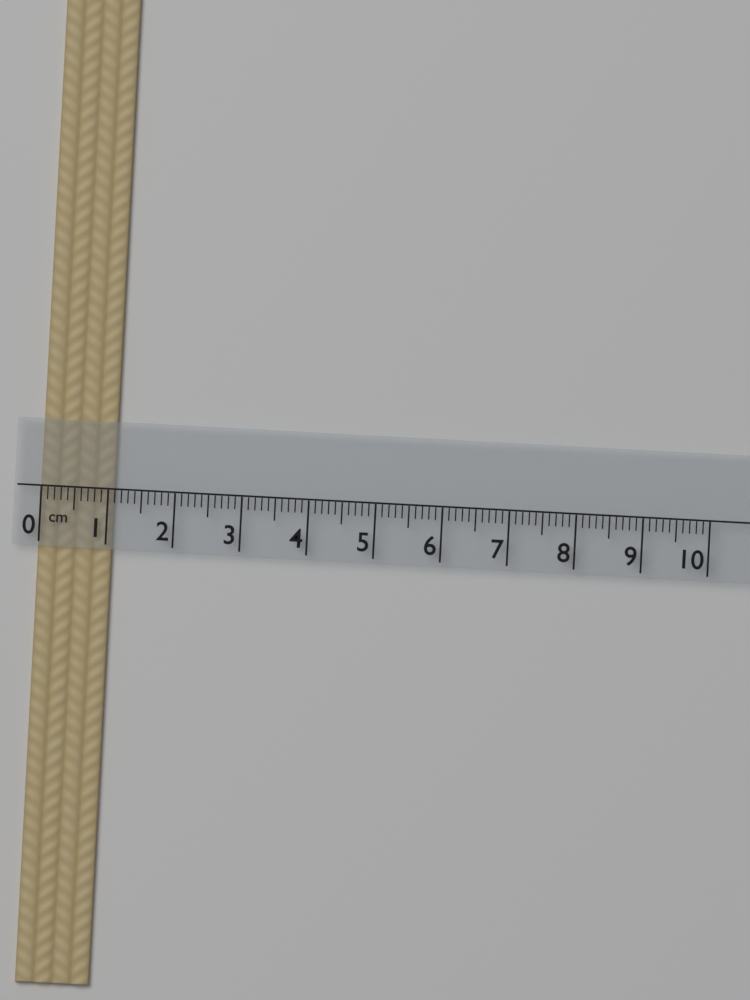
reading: 1.1 cm
